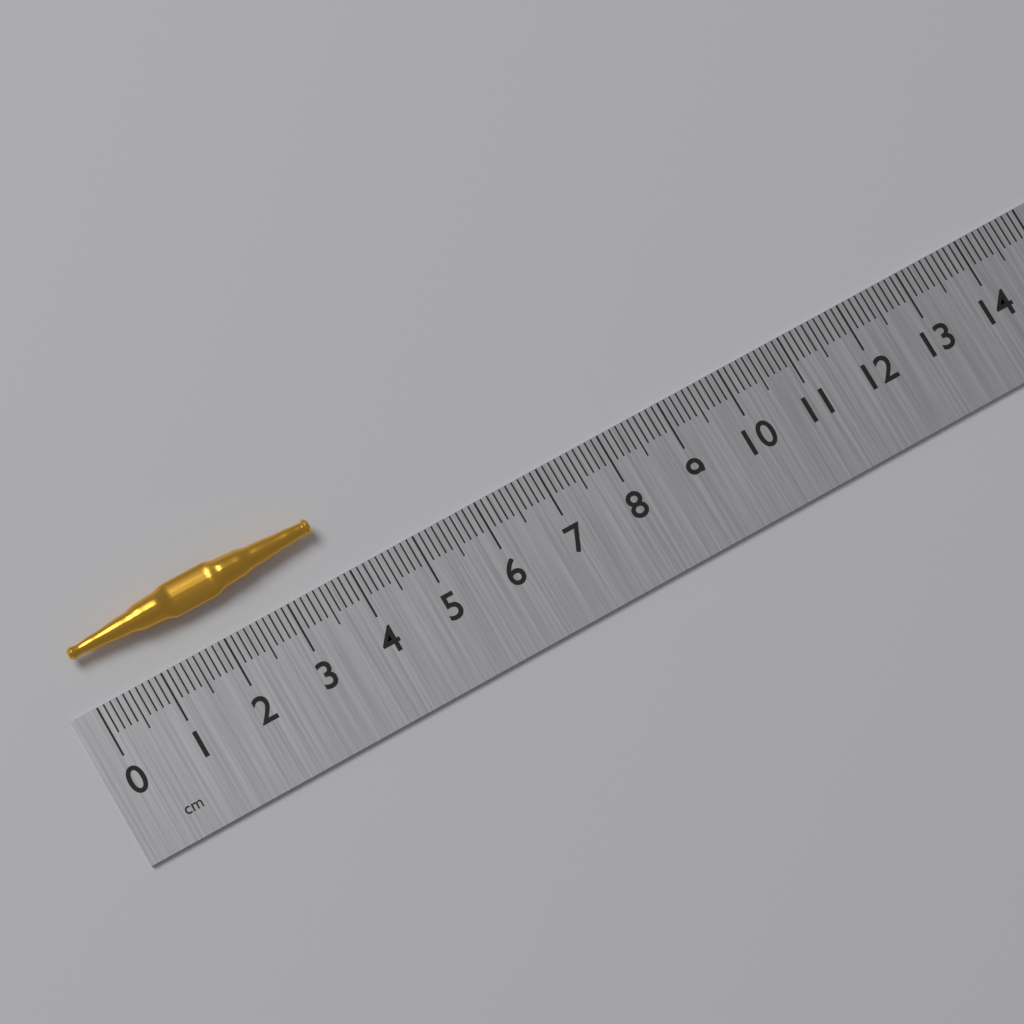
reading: 3.8 cm
